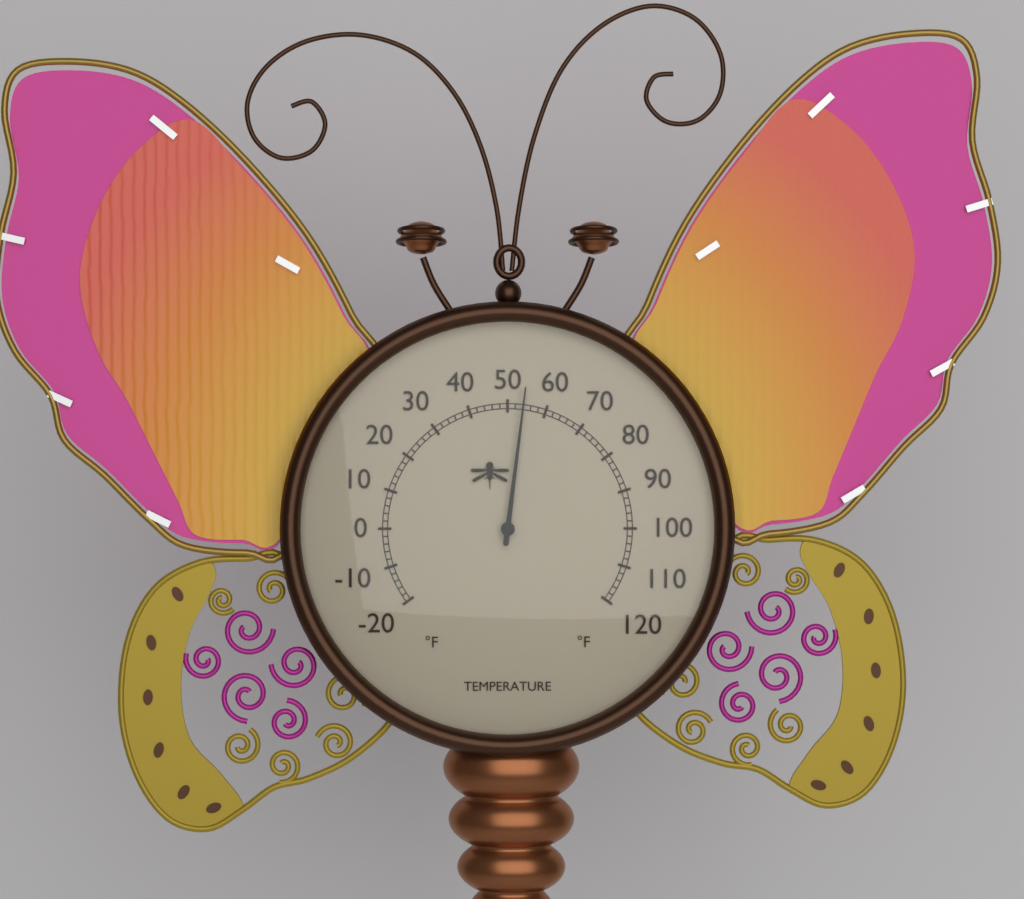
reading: 54 °F
